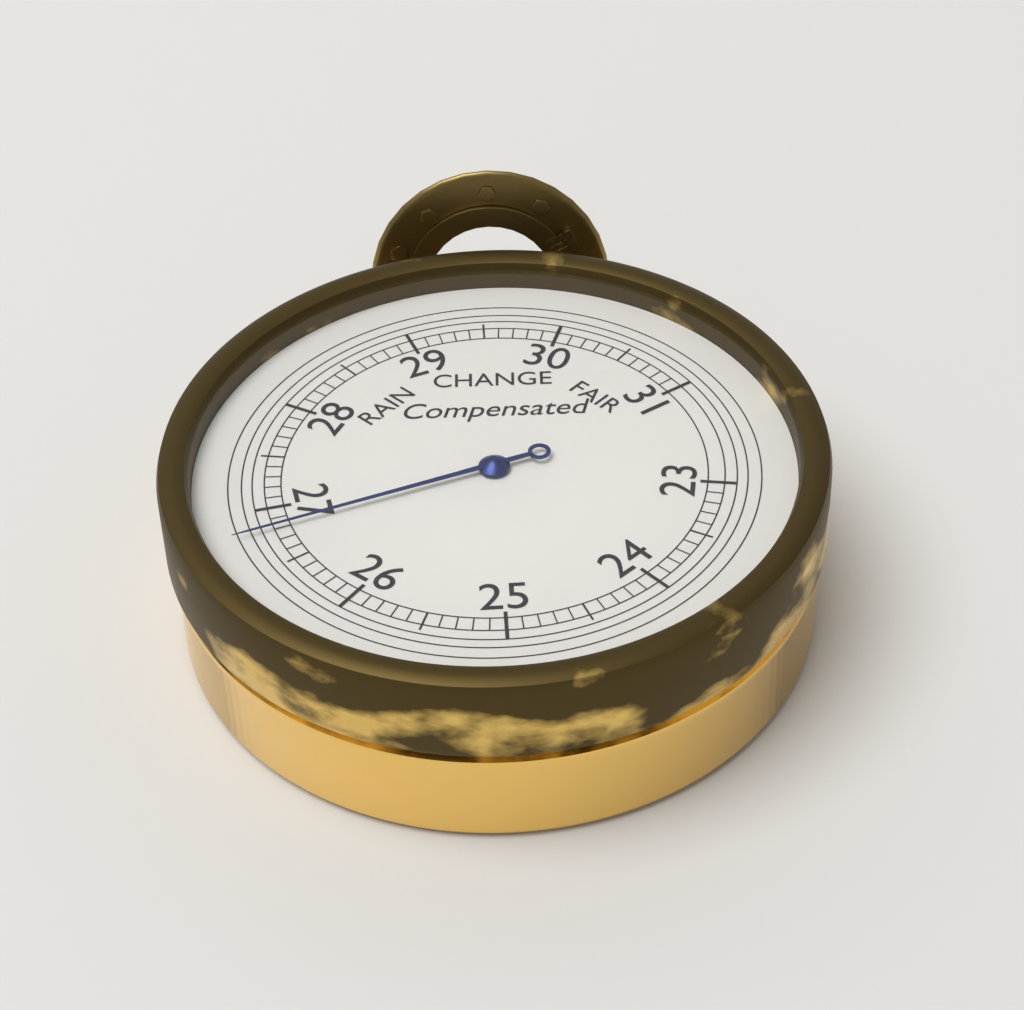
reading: 26.8 inHg
